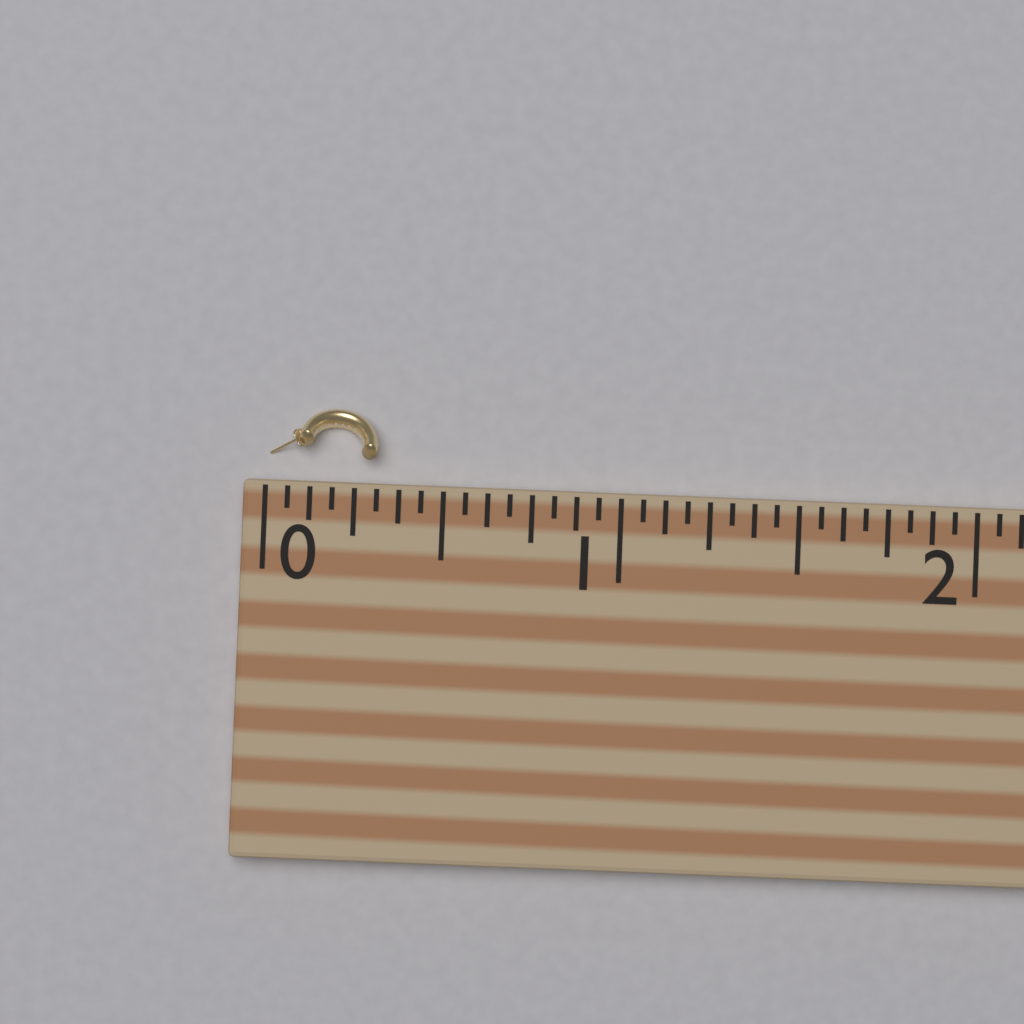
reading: 0.3125 (no unit)
